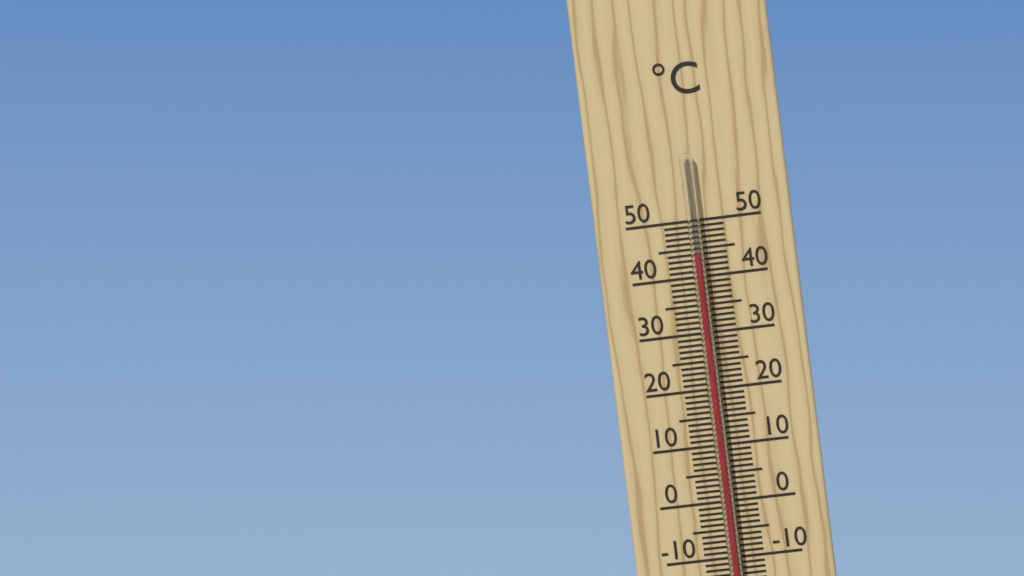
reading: 44 °C
